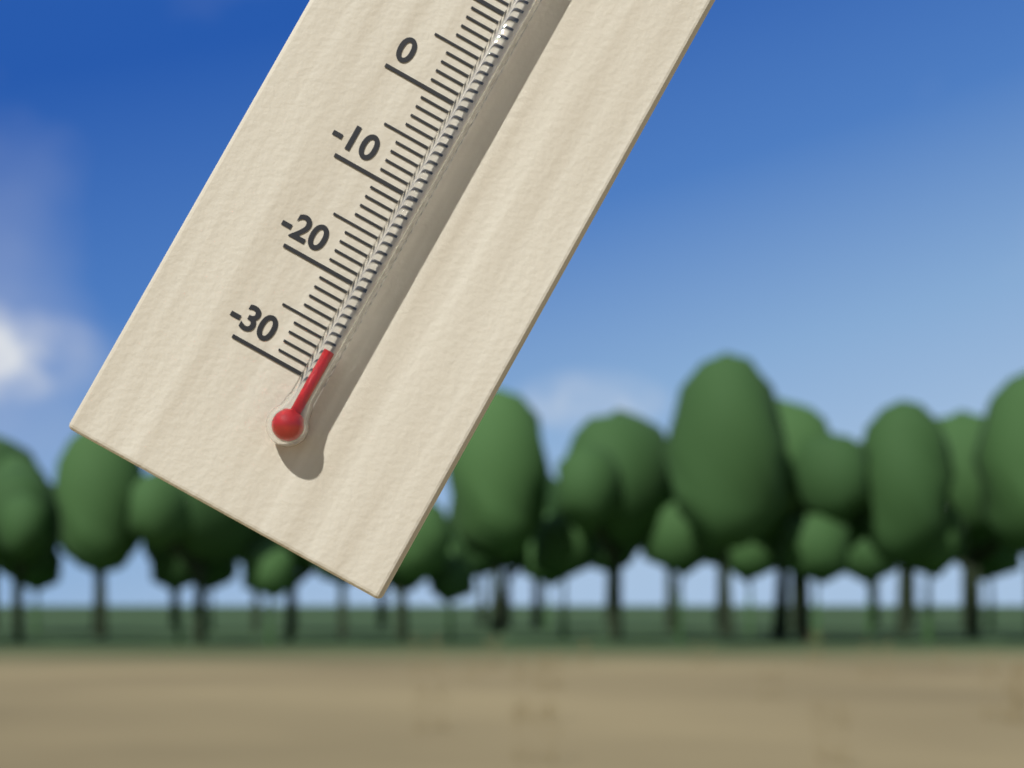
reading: -27 °C
